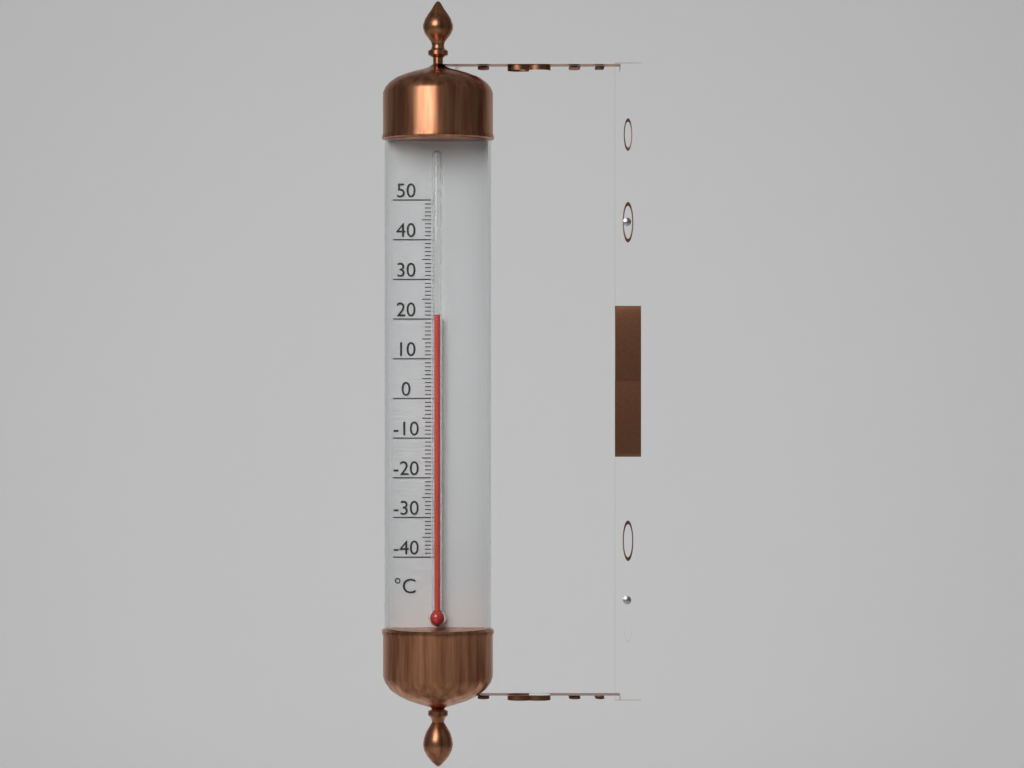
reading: 21 °C
